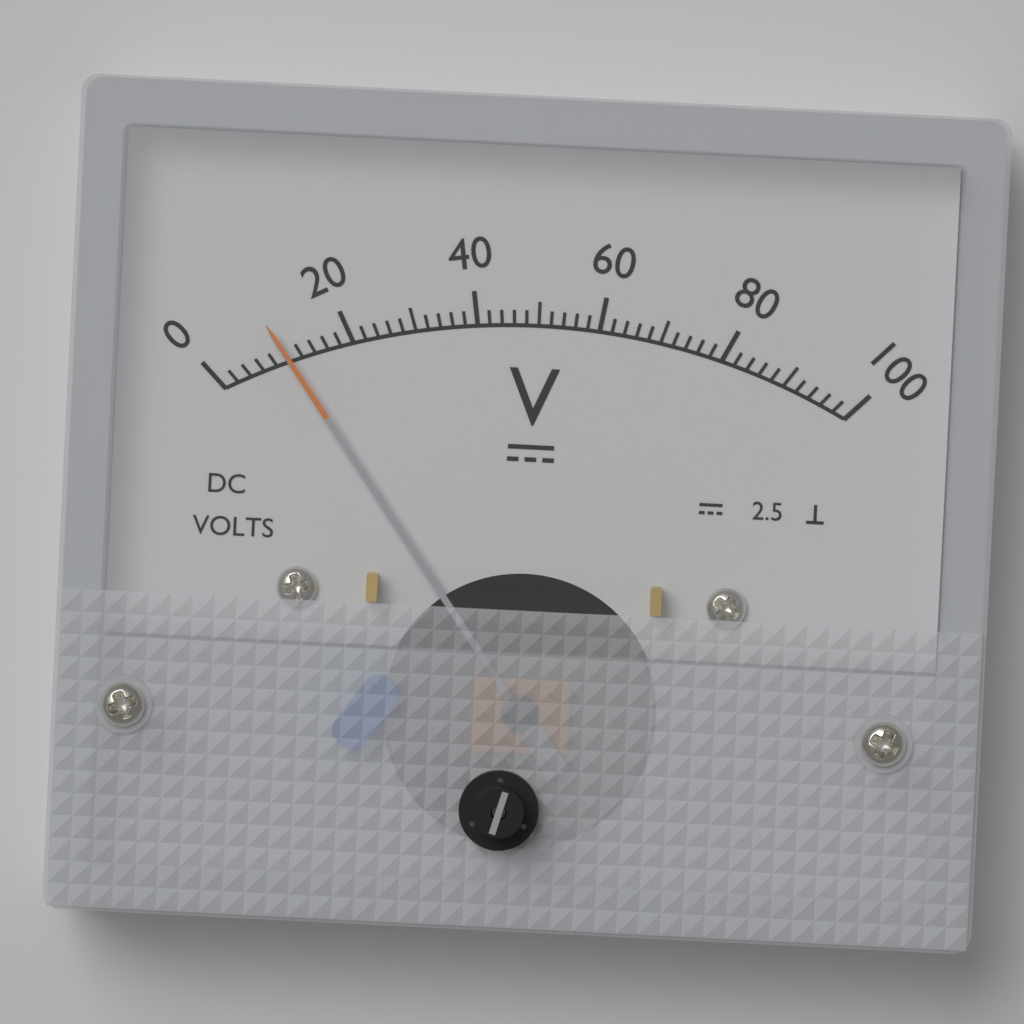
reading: 10 V
